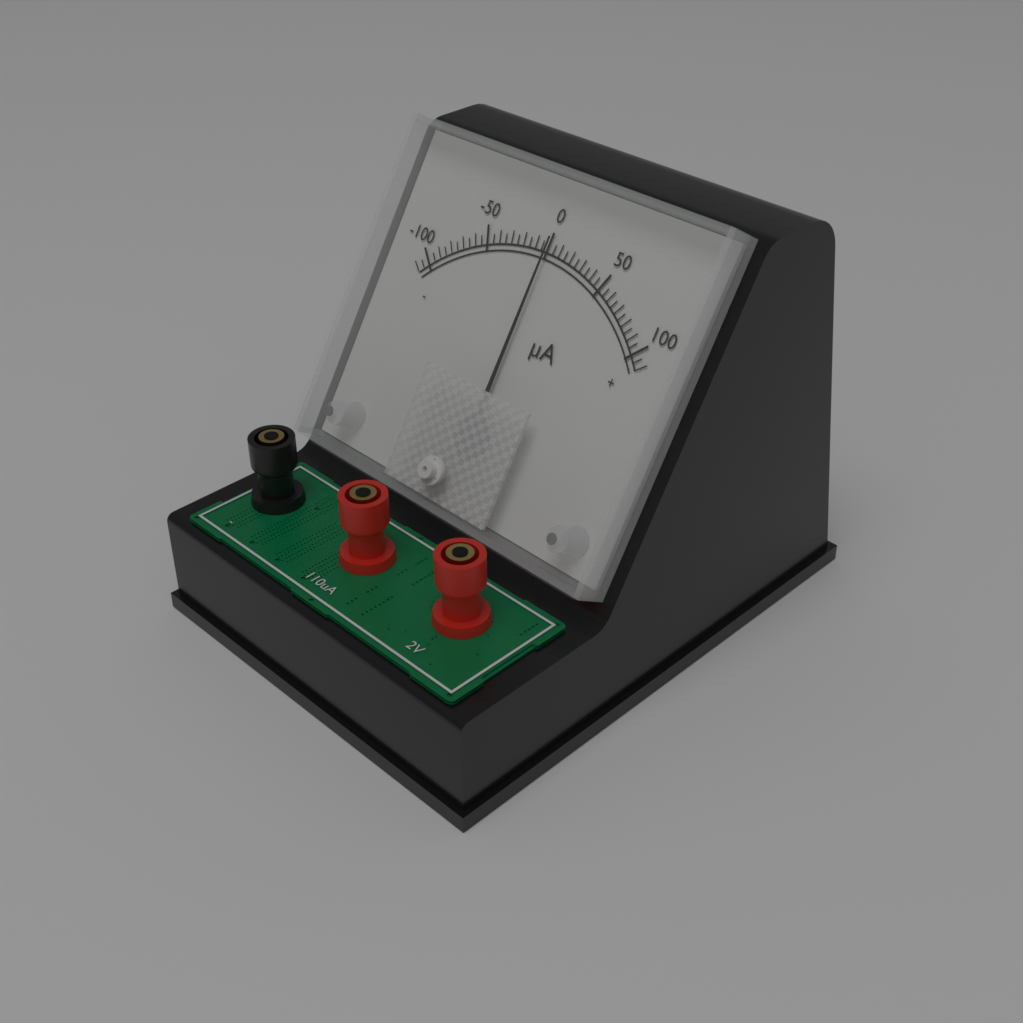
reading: 0 µA
